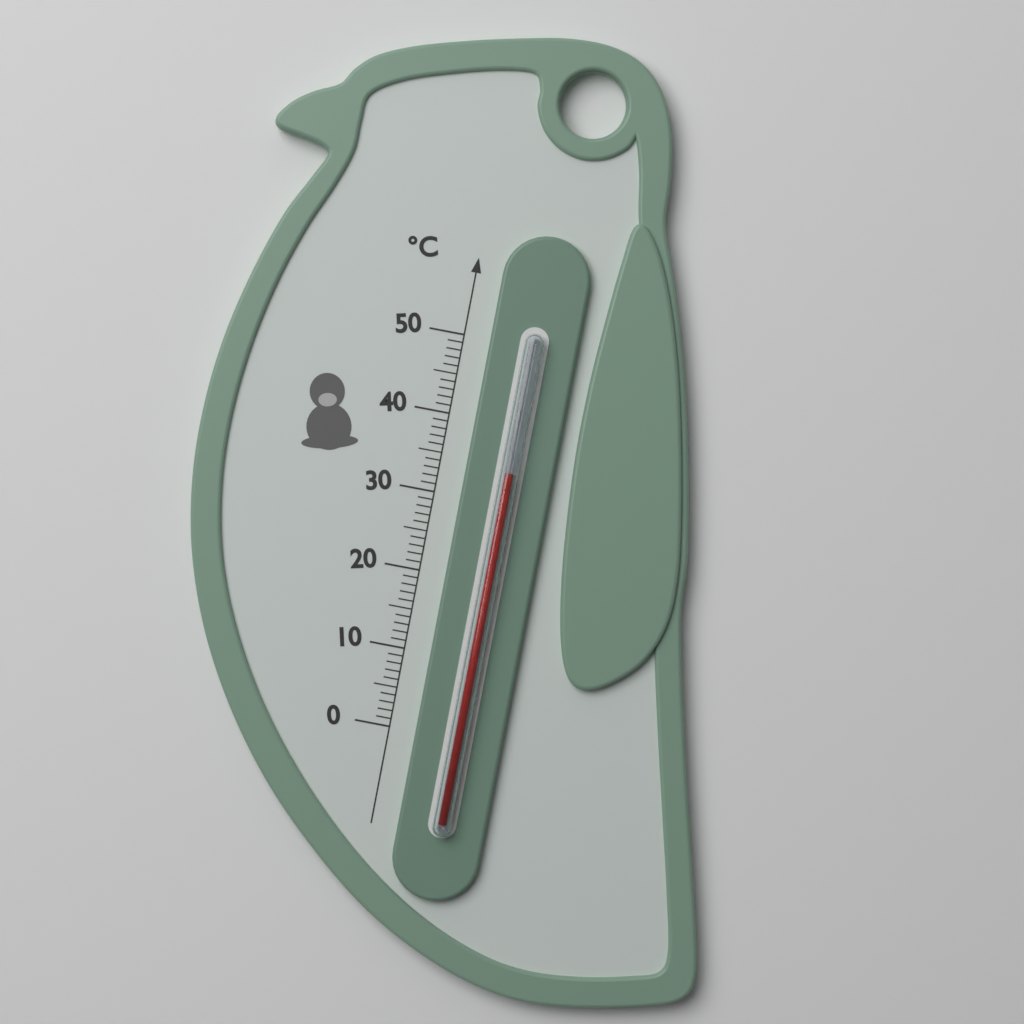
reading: 34 °C
